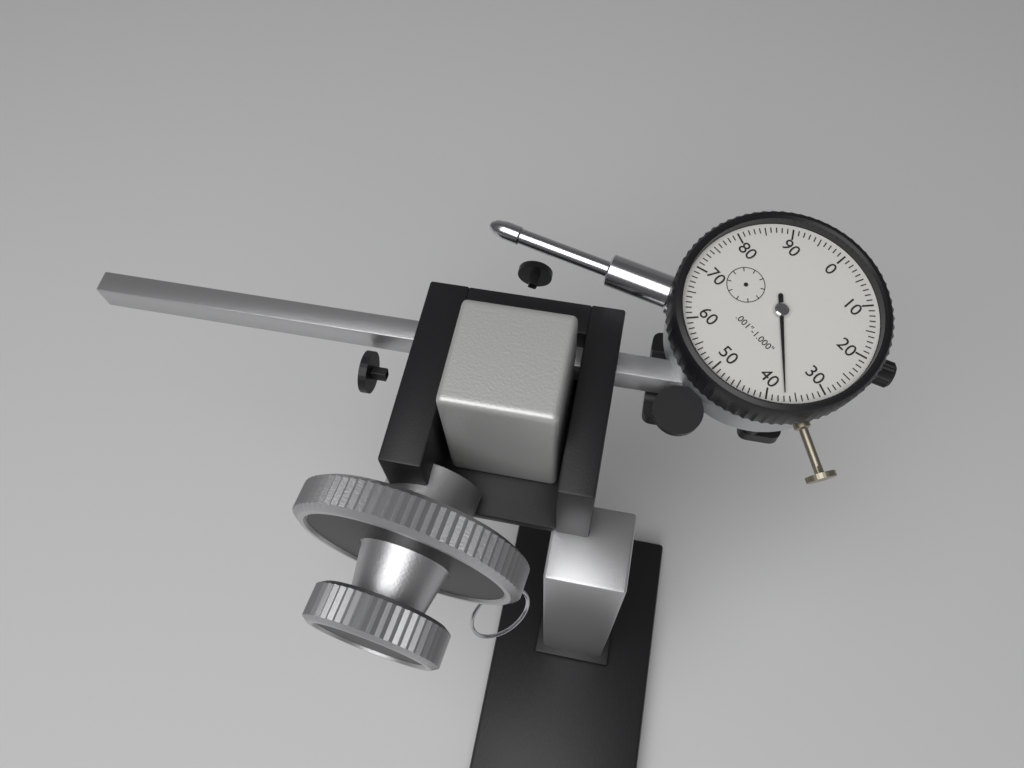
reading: 0.037 in
